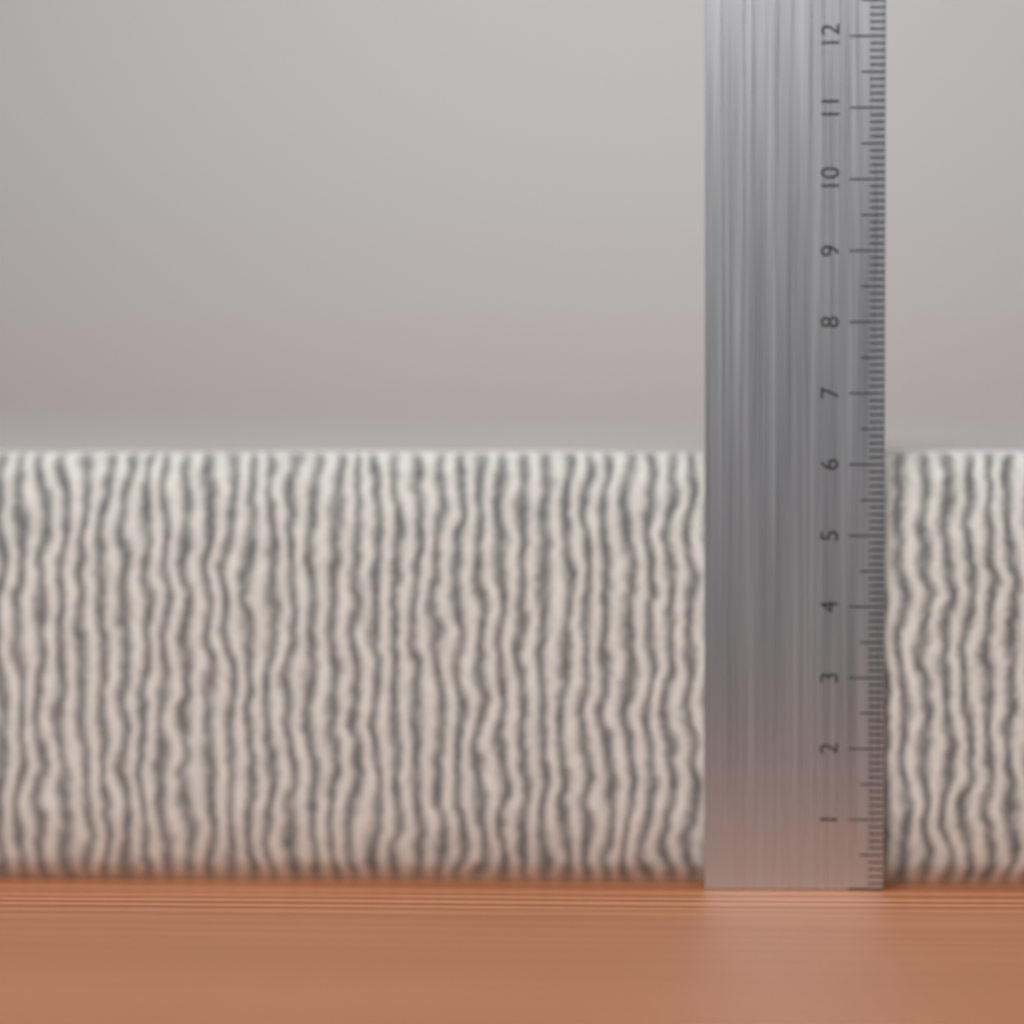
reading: 6.2 cm
